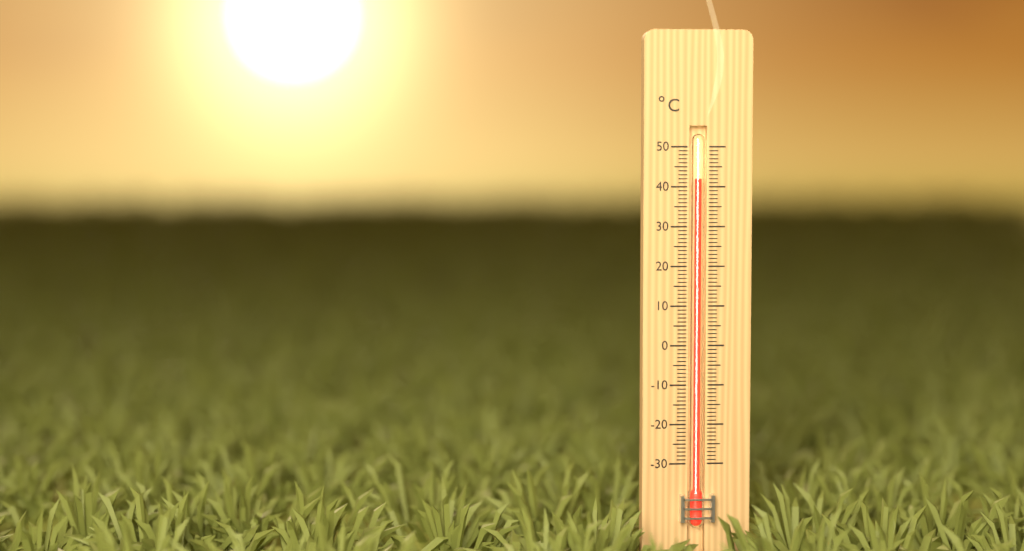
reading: 42 °C
